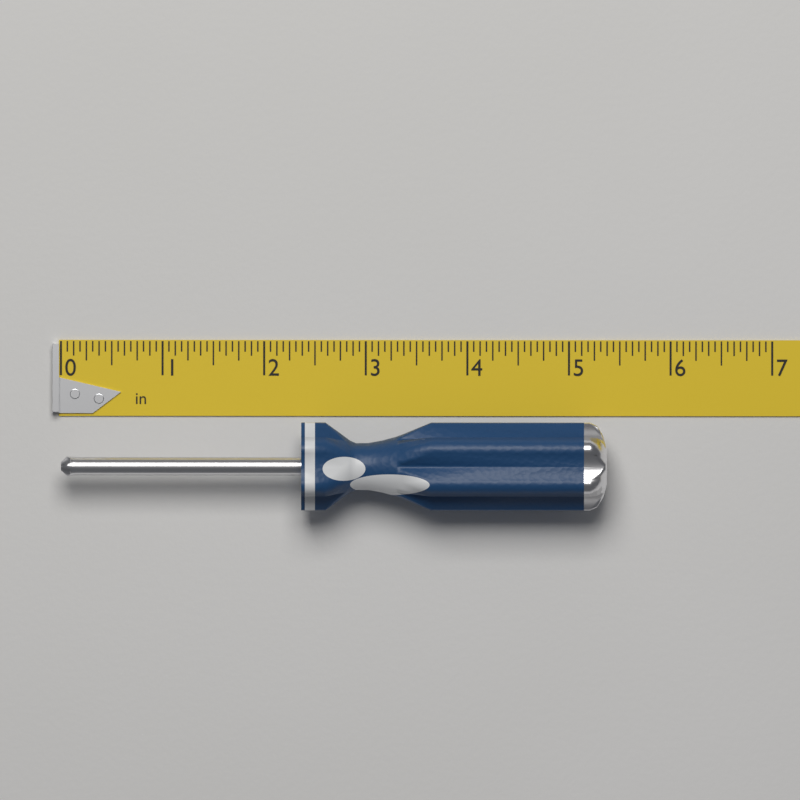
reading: 5.3750 in
